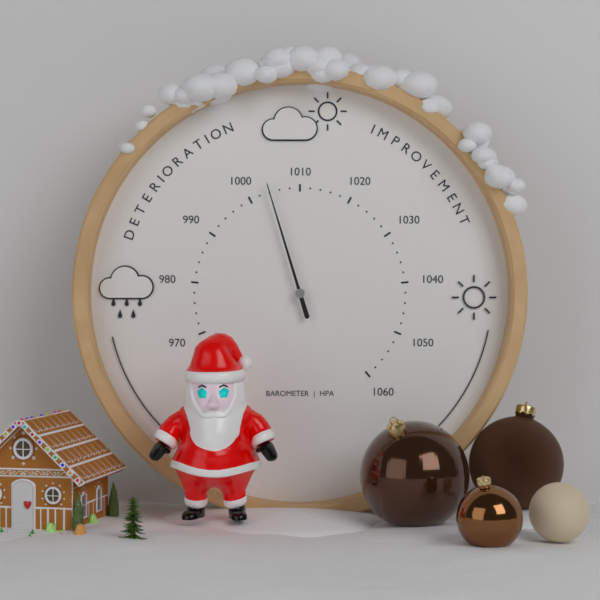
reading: 1004 hPa
